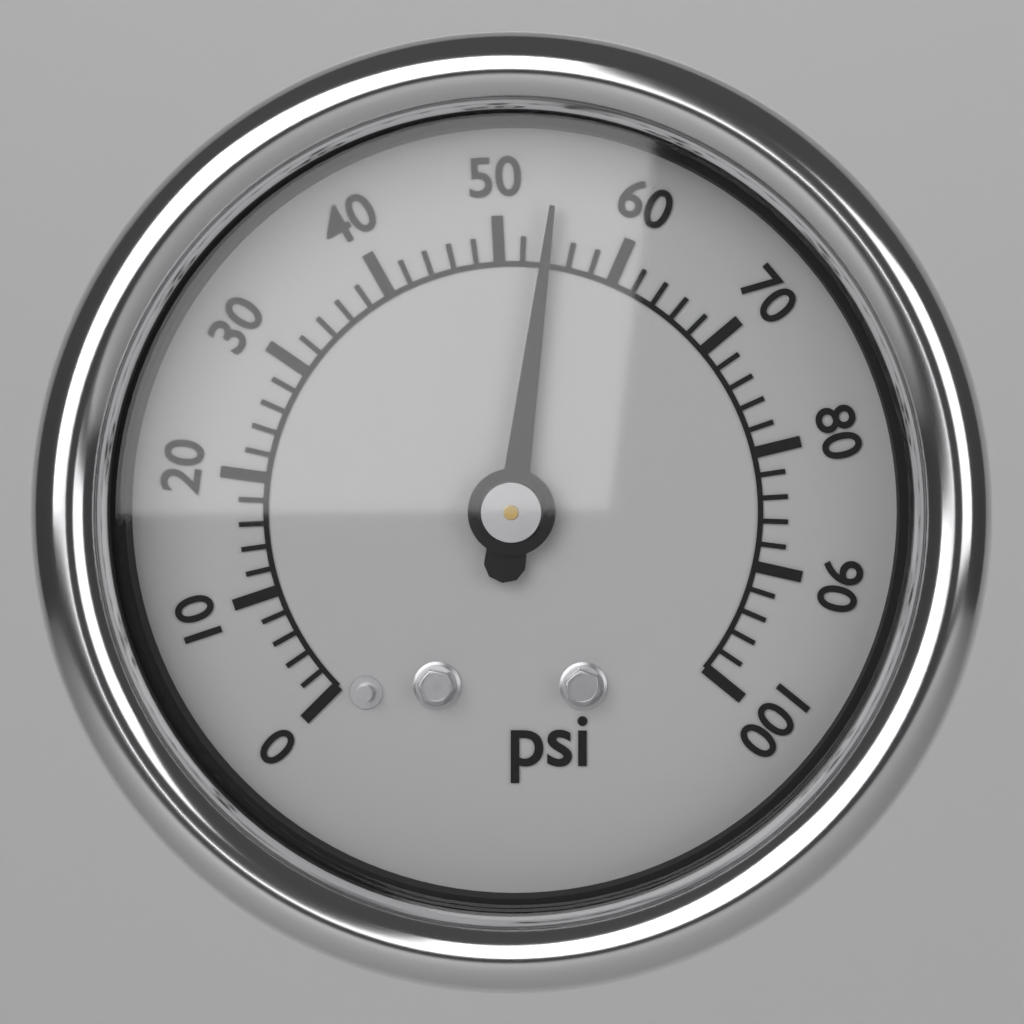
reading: 54 psi
